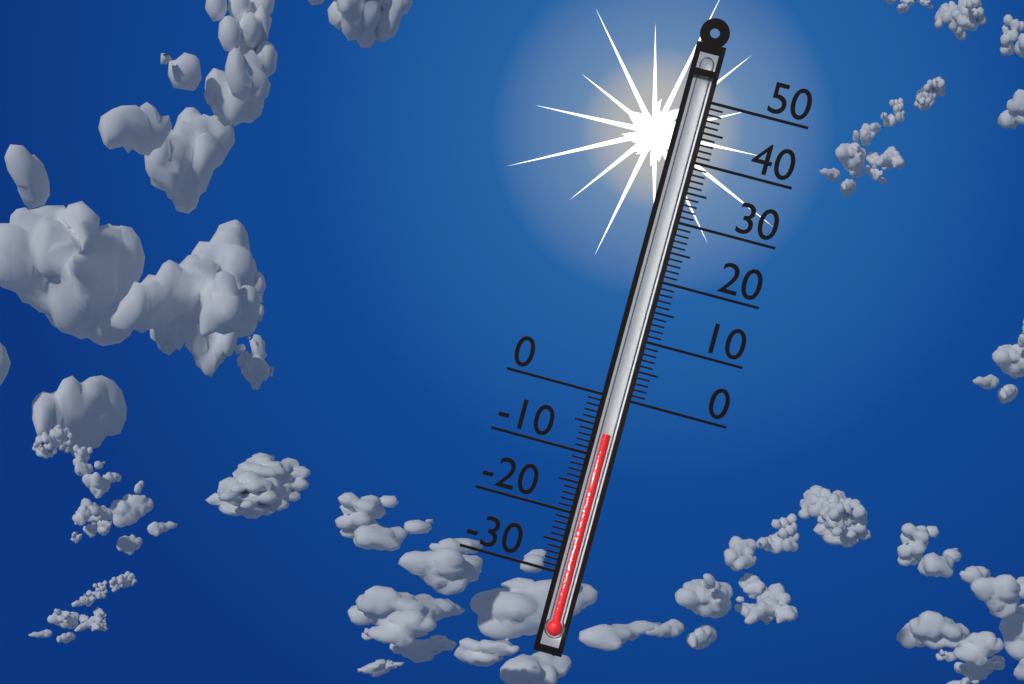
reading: -6 (no unit)
